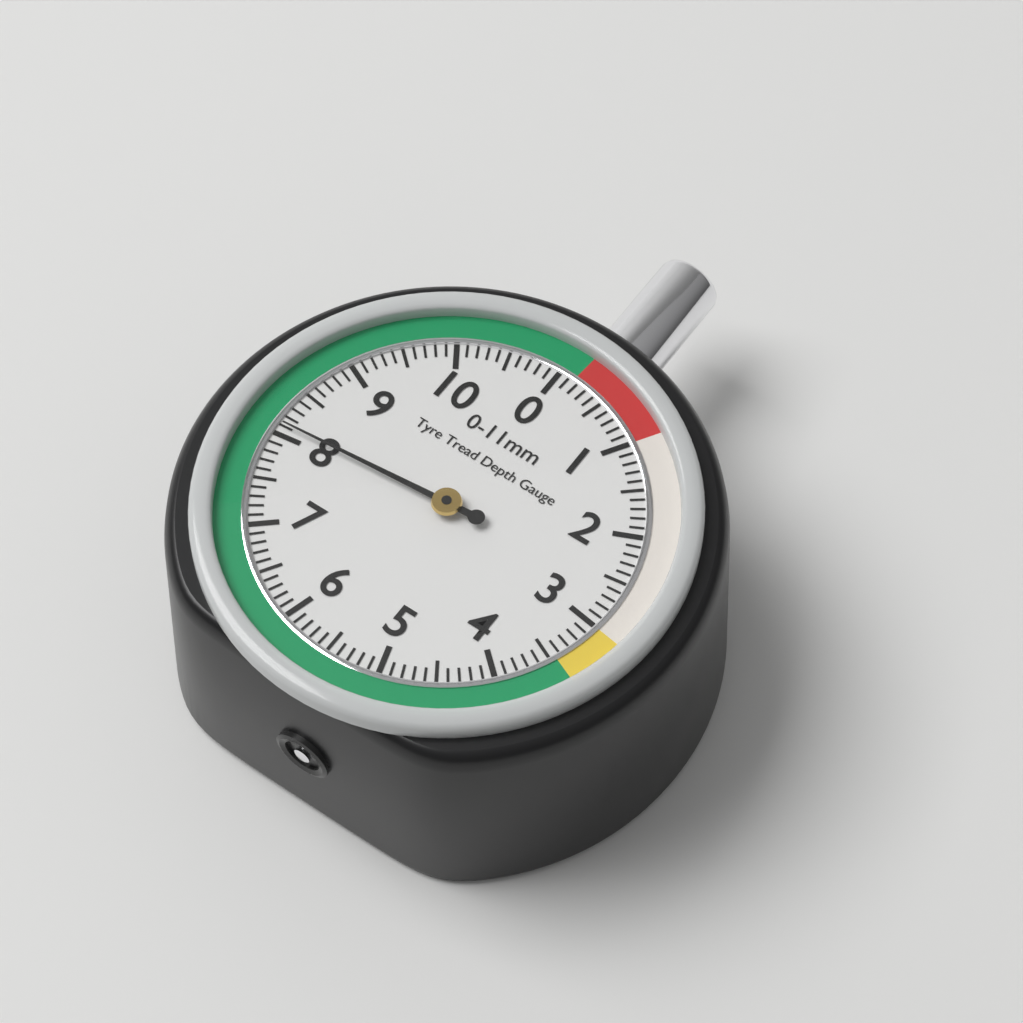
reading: 8.1 mm
